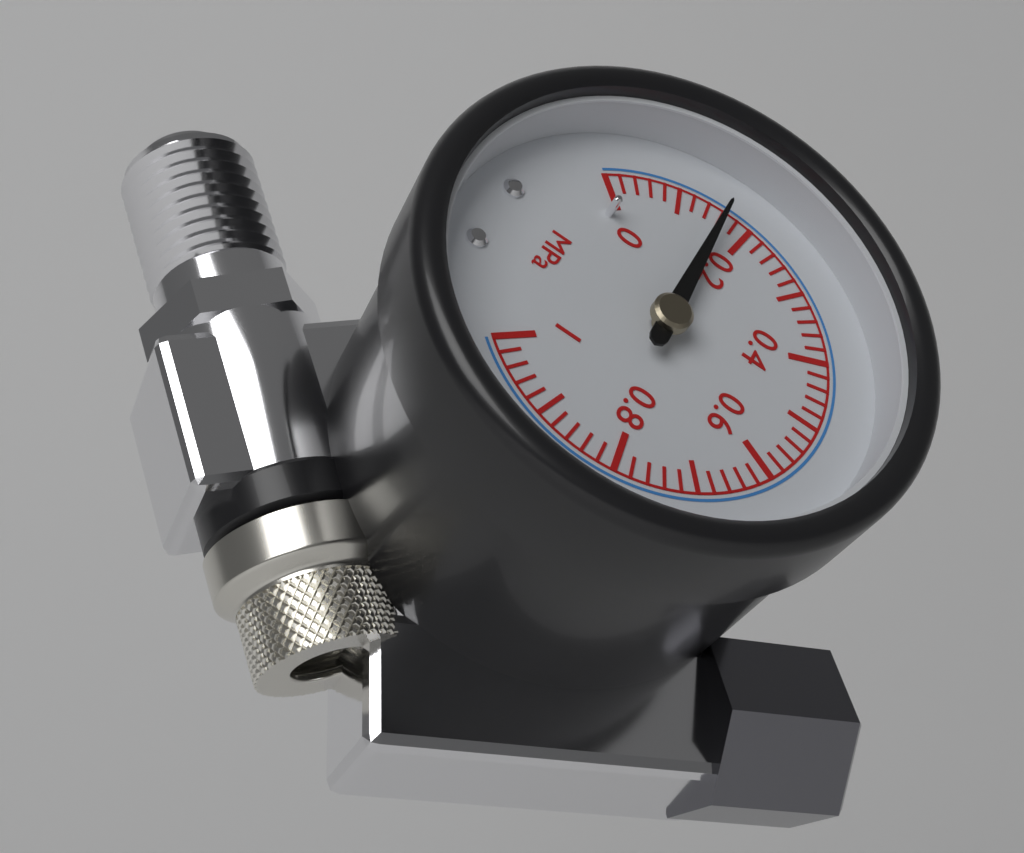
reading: 0.16 MPa
